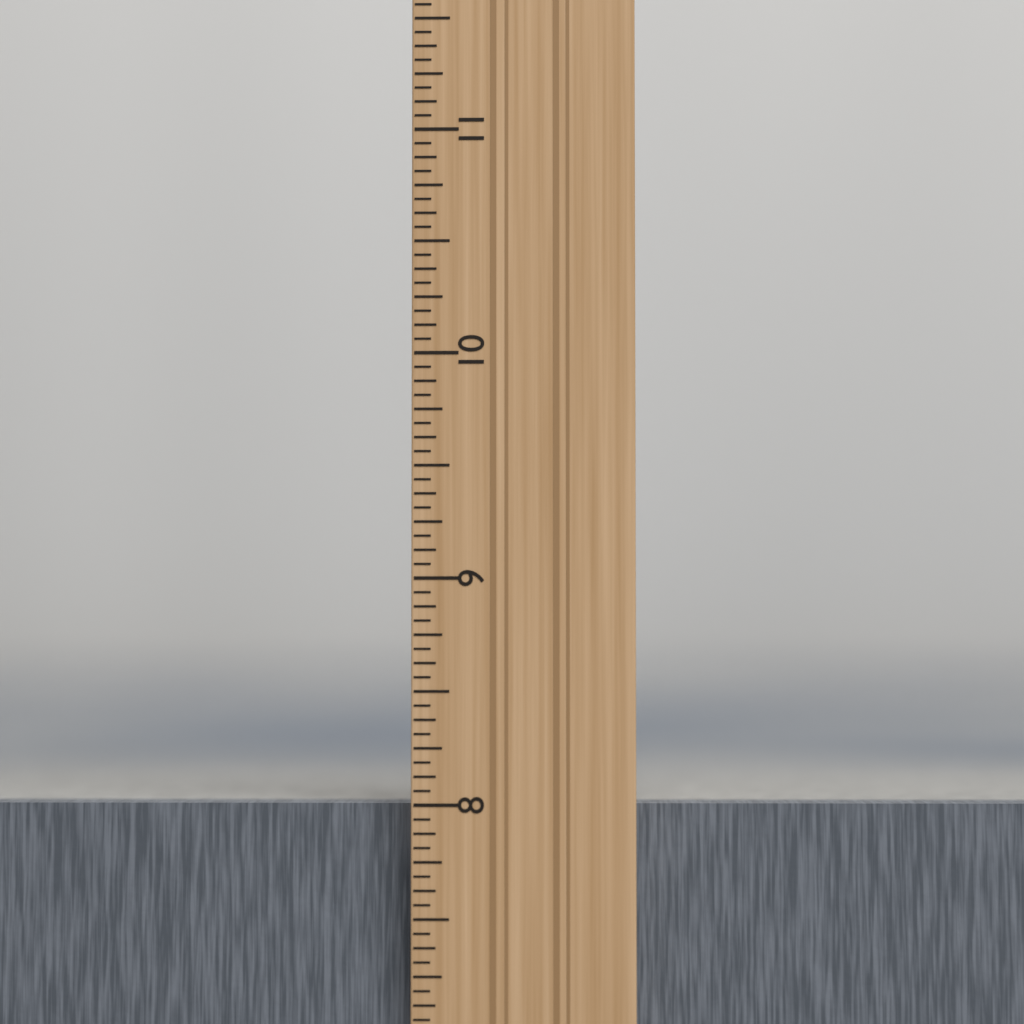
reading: 8.0000 in
